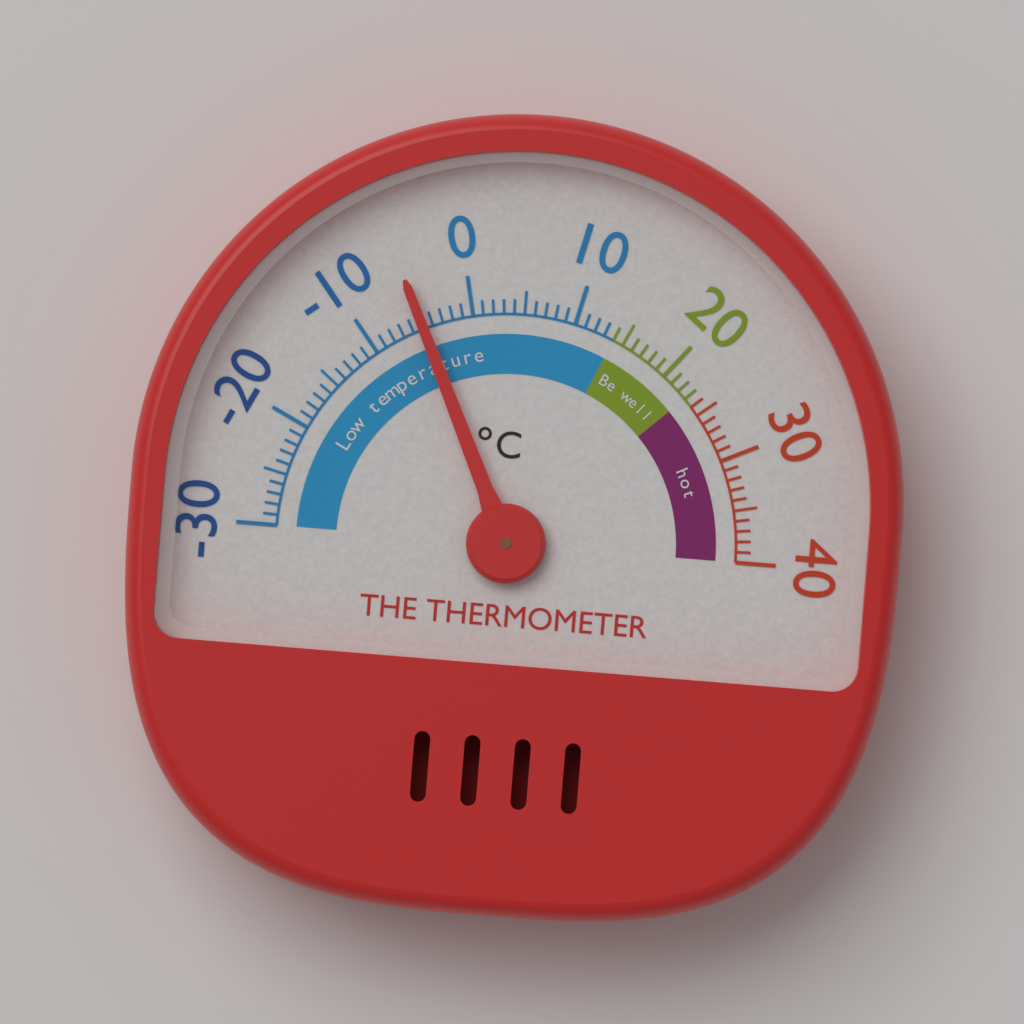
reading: -5 °C
